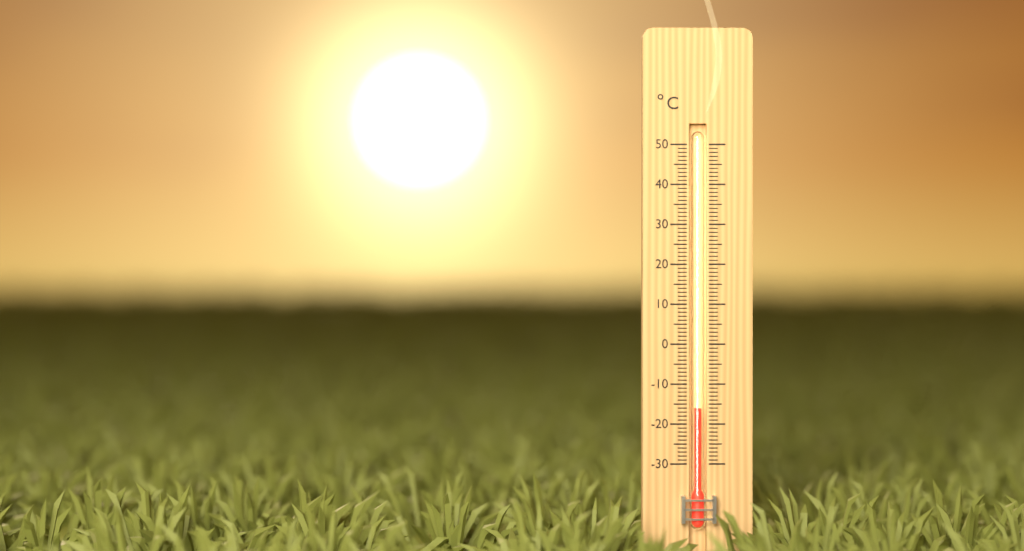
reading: -16 °C
